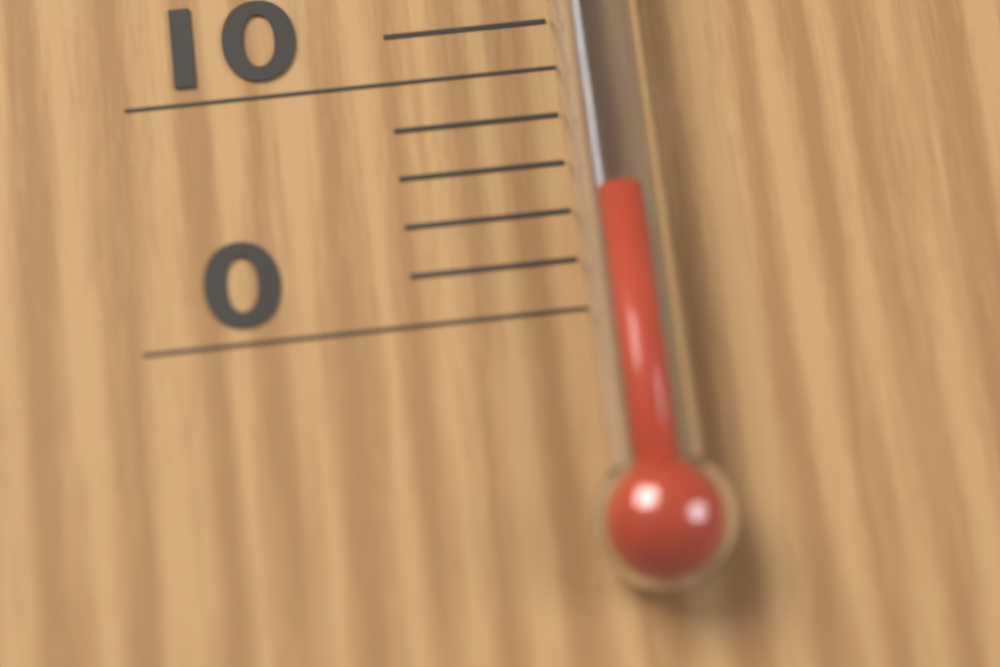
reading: 4 °C
